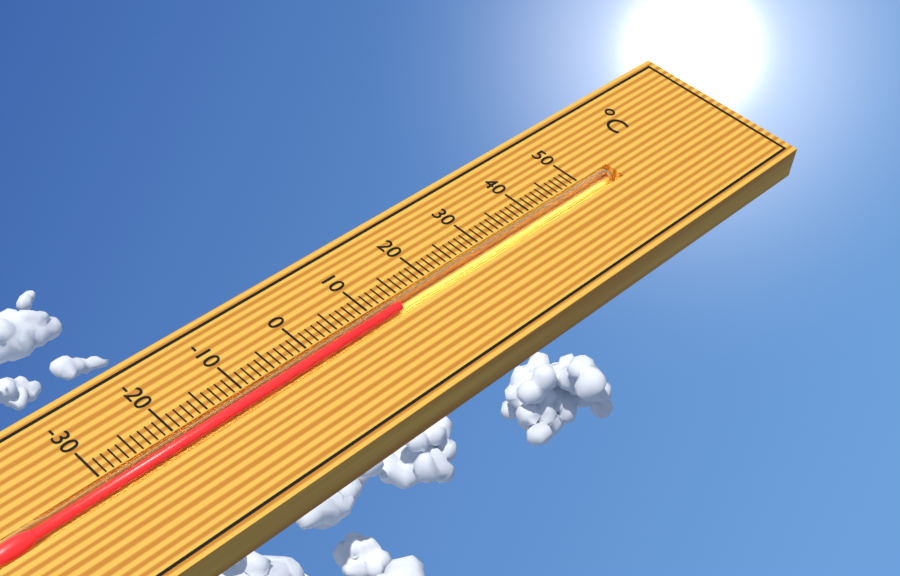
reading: 14 °C
